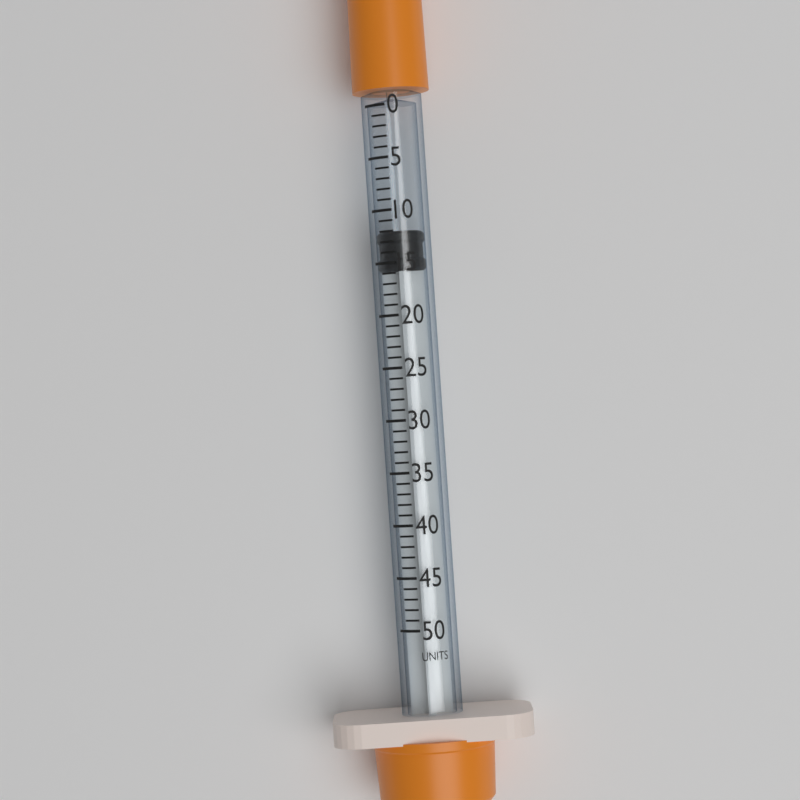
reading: 12 units
